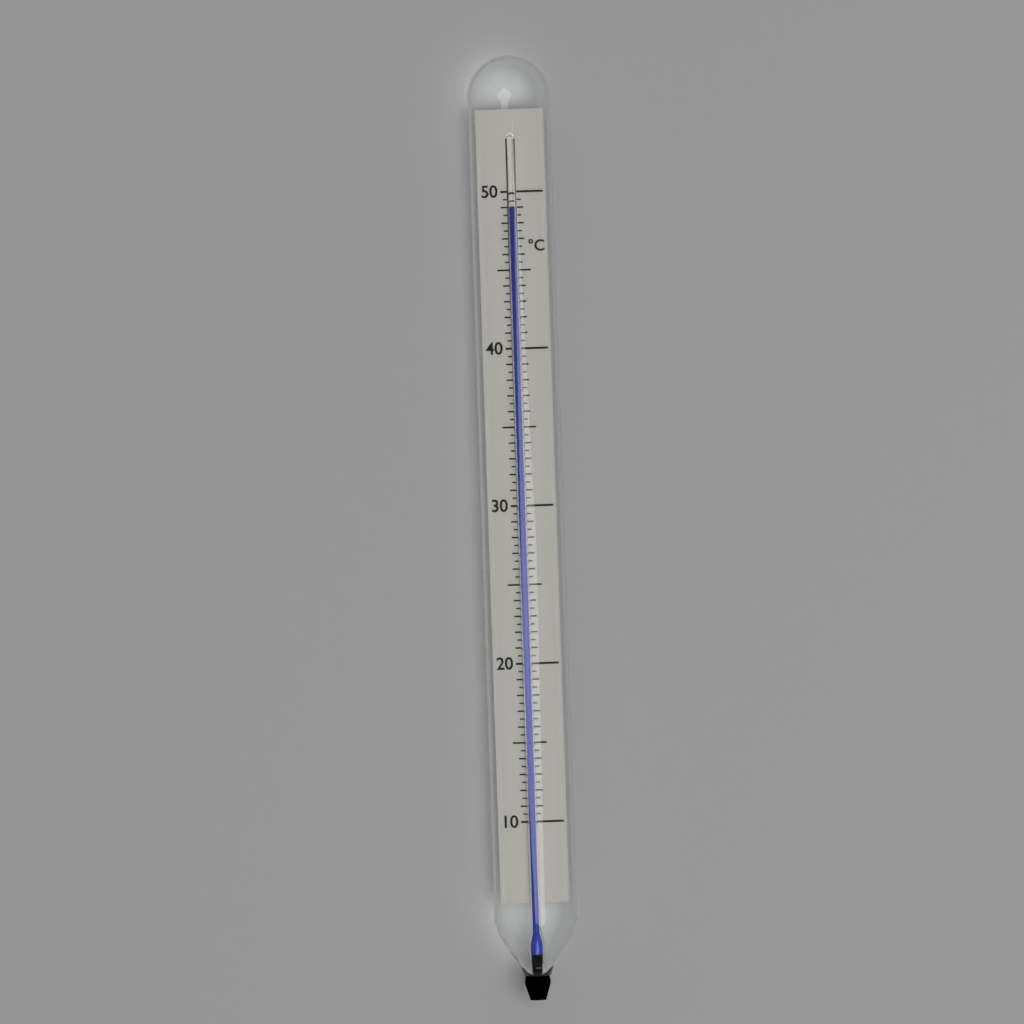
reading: 49.0 °C
